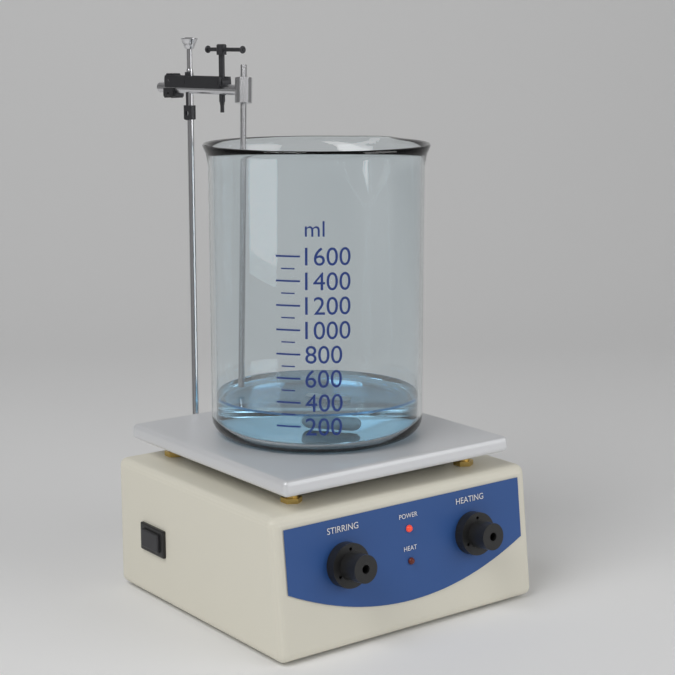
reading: 300 ml
